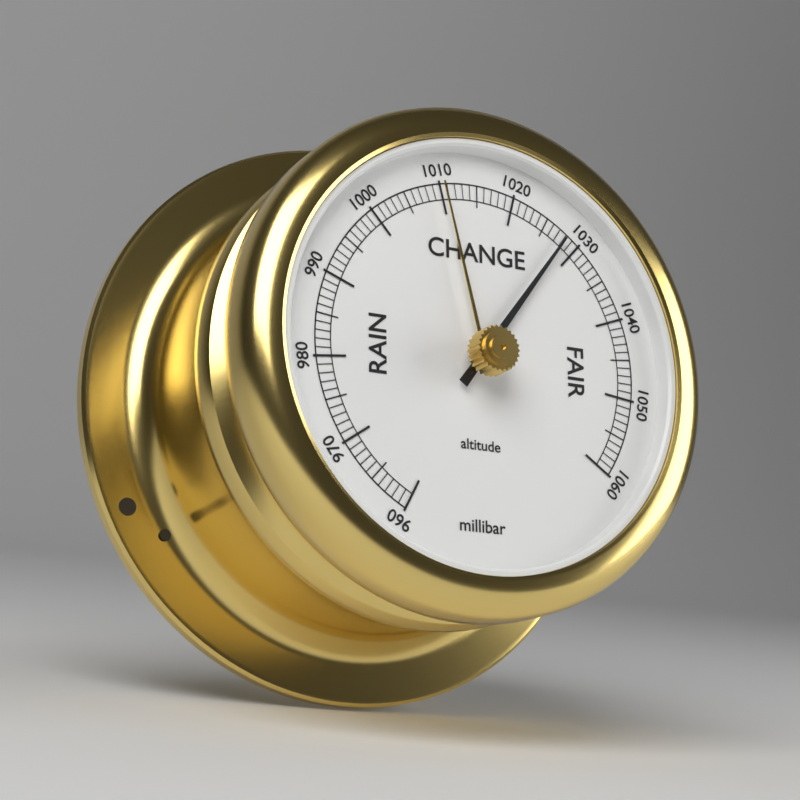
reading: 1028 millibar
